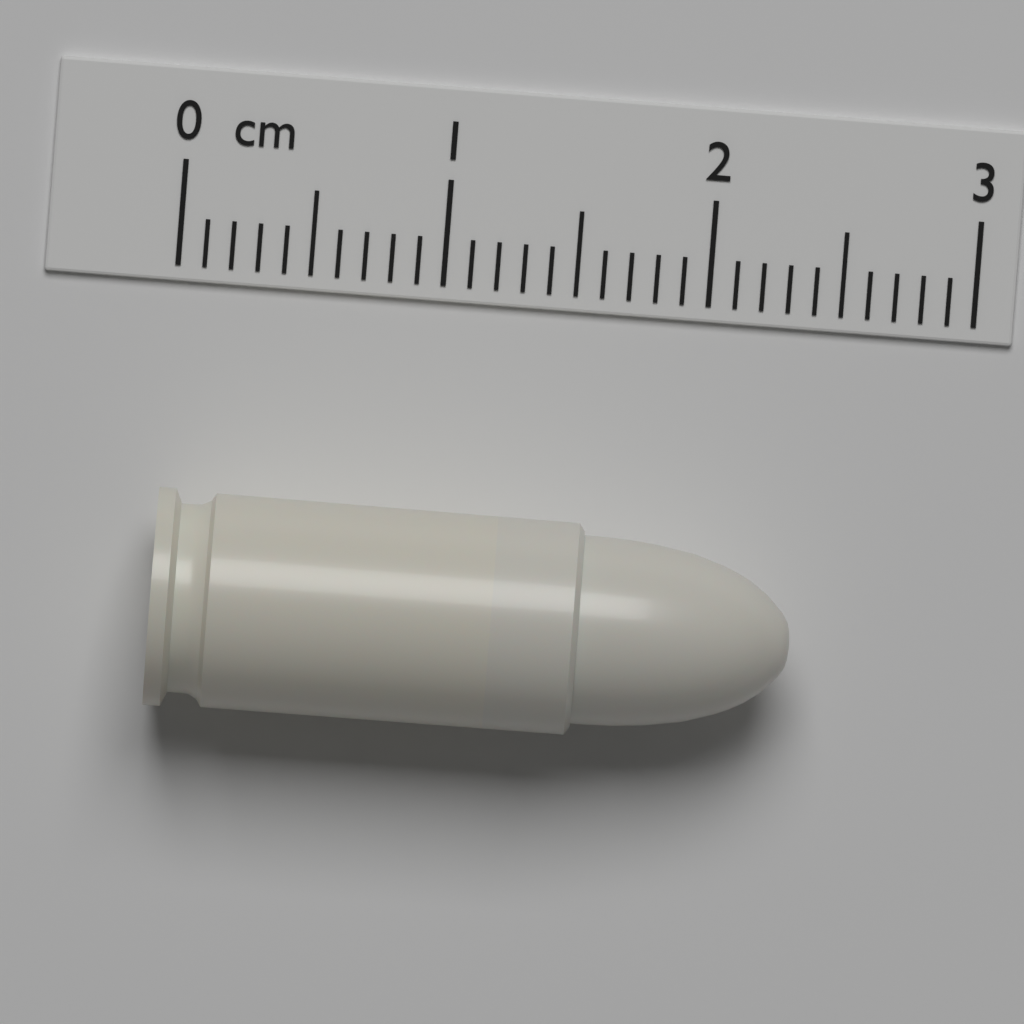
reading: 2.4 cm
